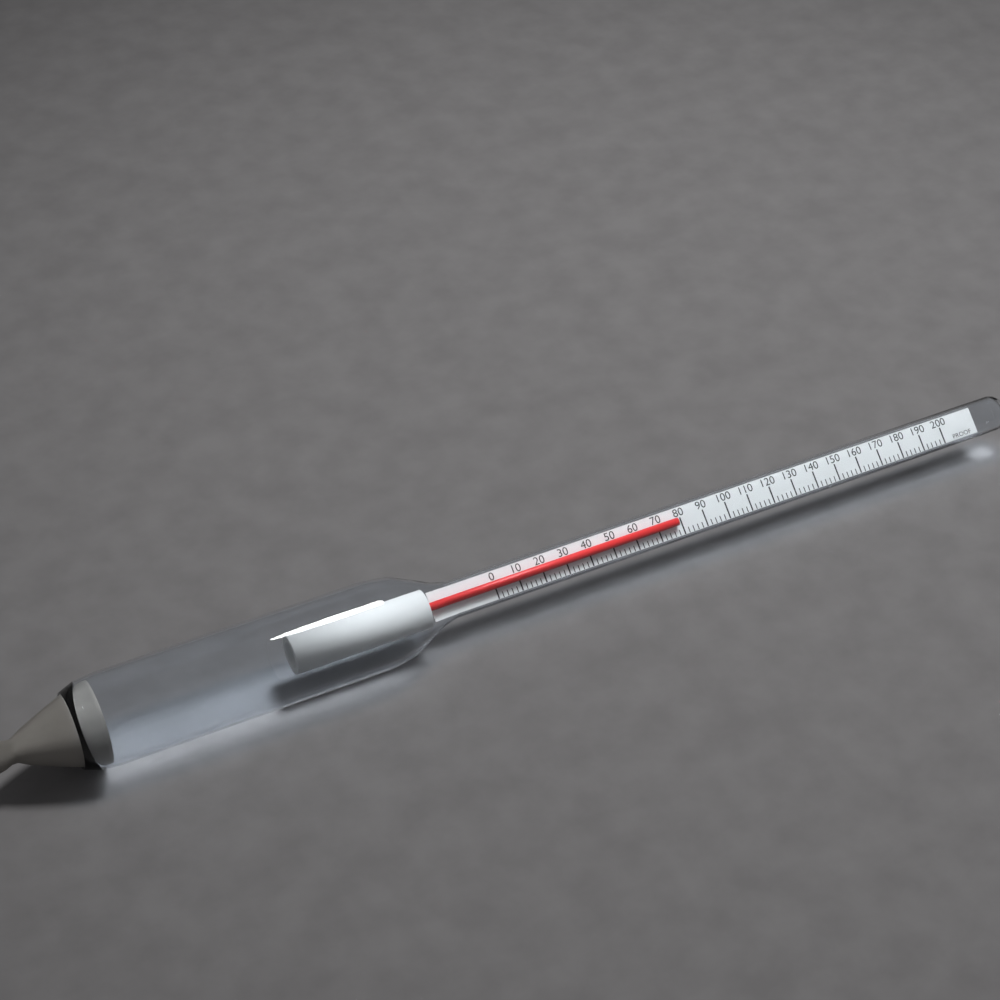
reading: 78 proof
